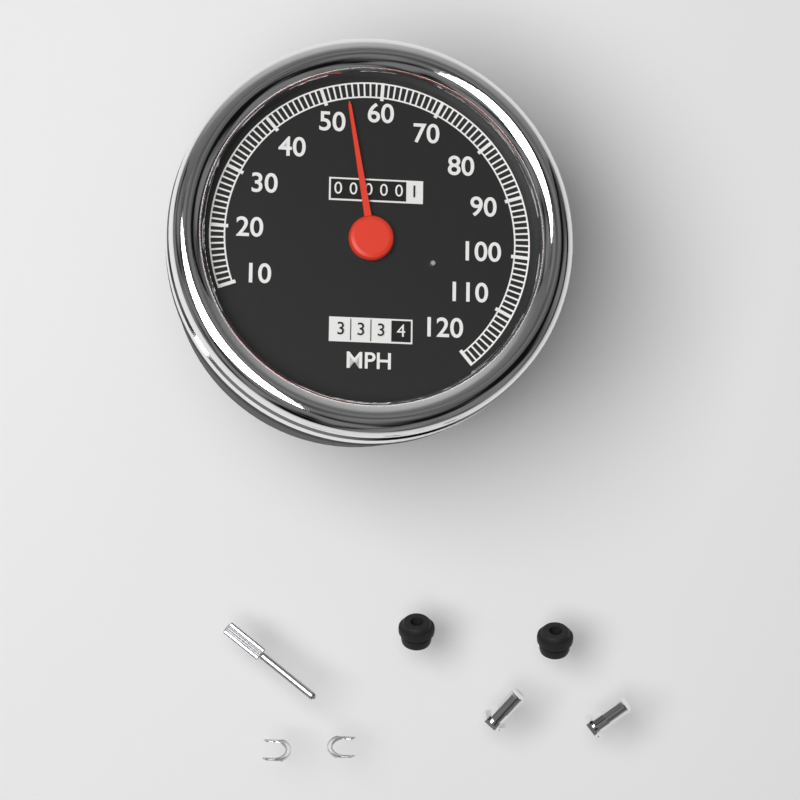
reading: 54 MPH
